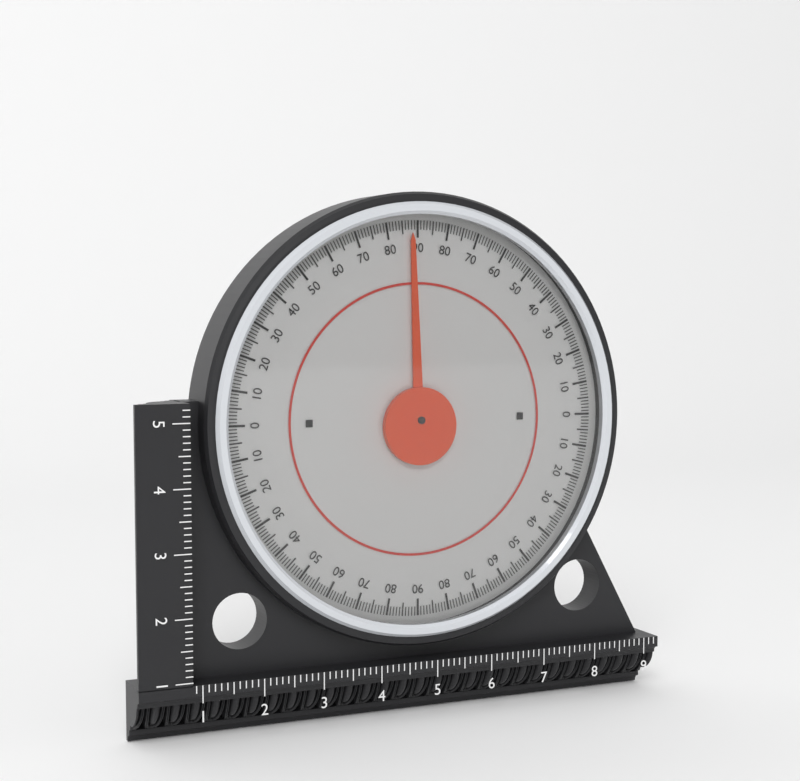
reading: 88 (no unit)
